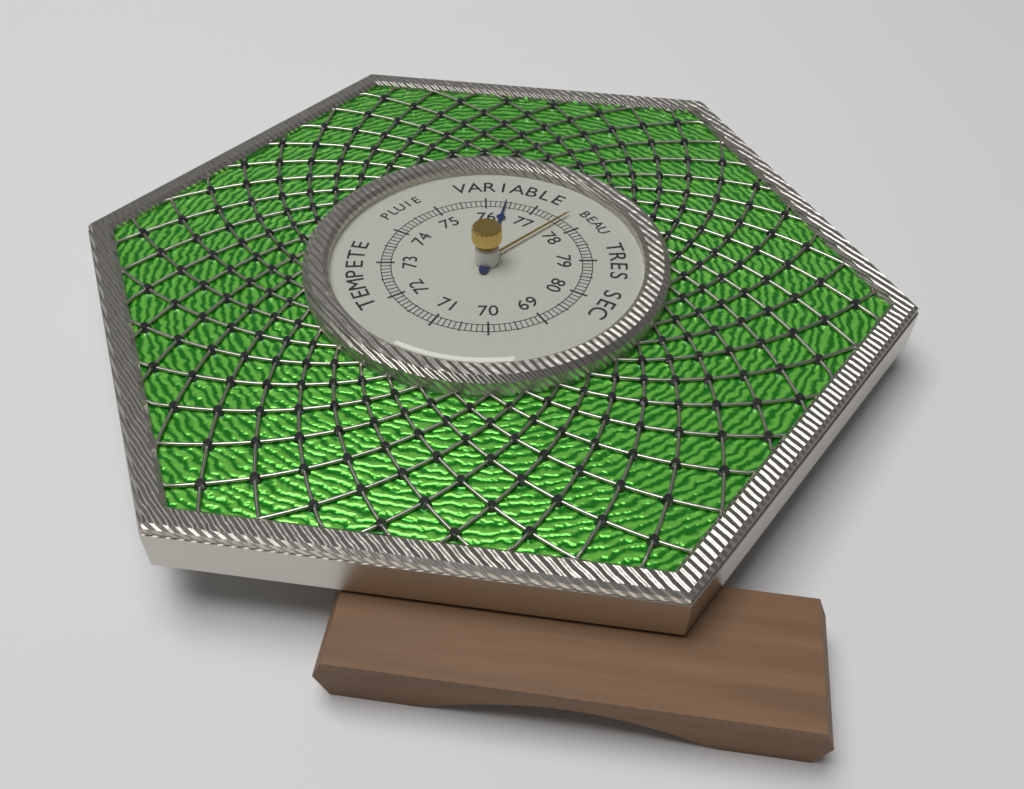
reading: 76.4 (no unit)
